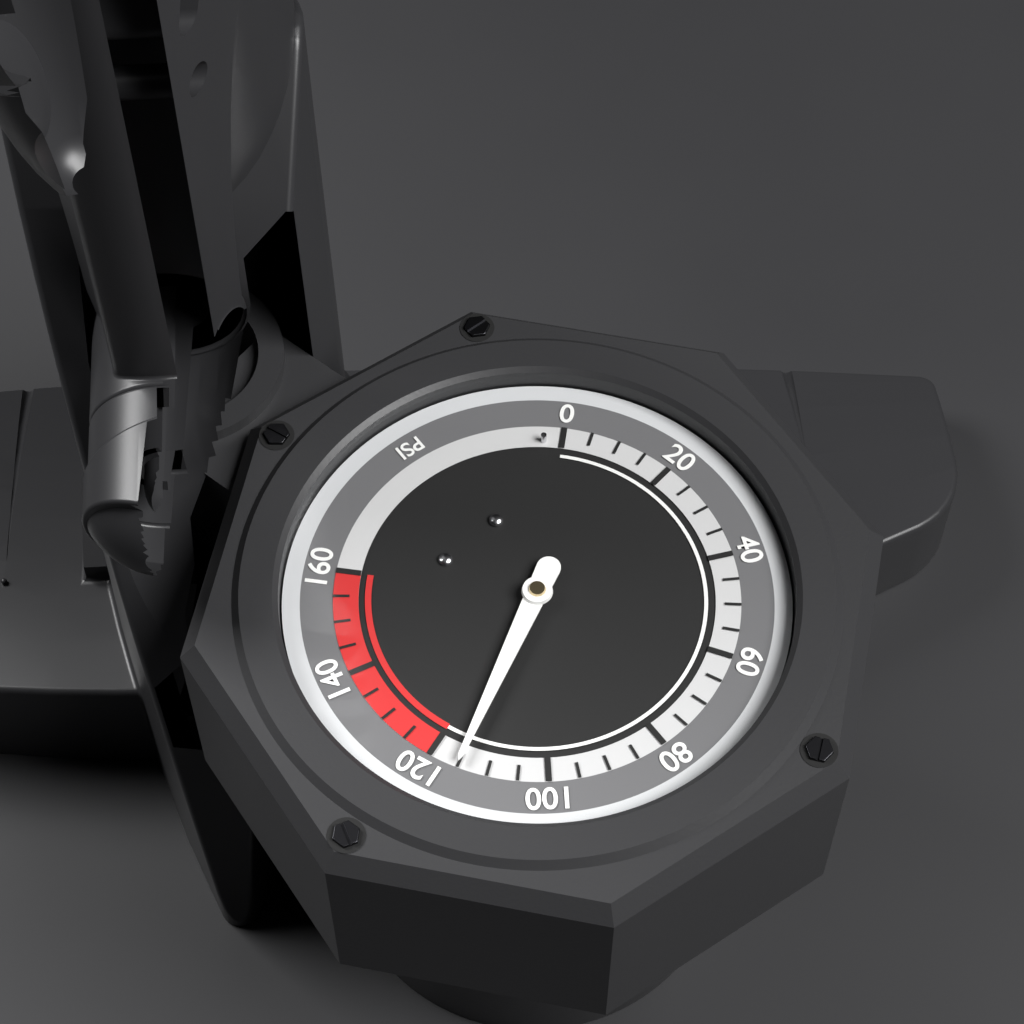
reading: 115 psi
